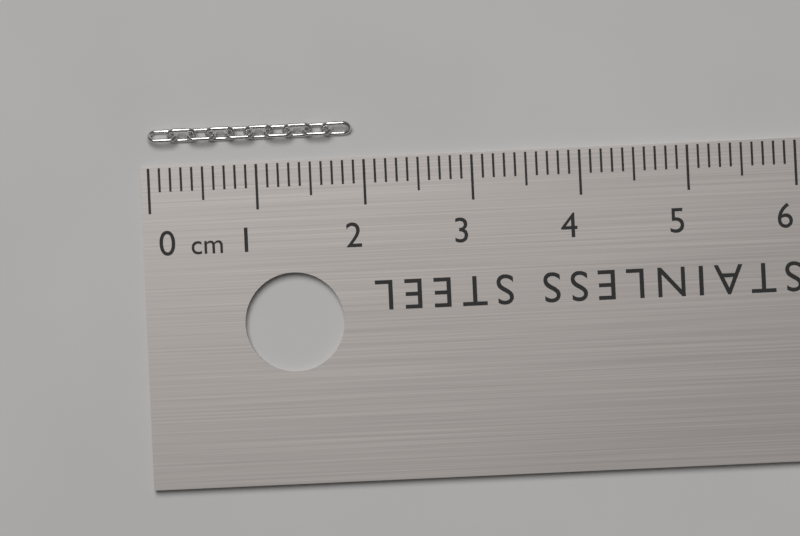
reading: 1.9 cm
